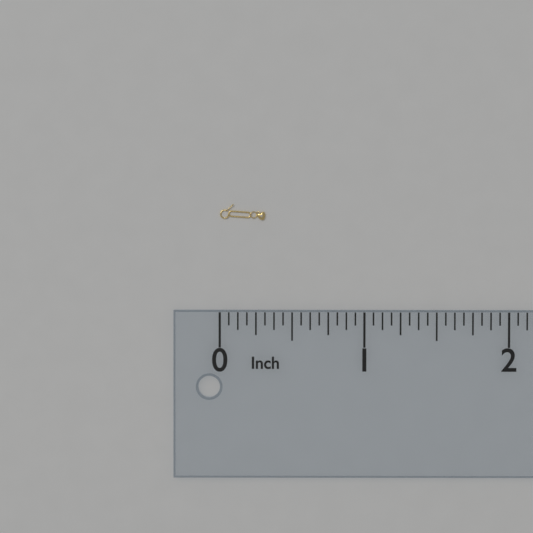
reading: 0.3125 in
